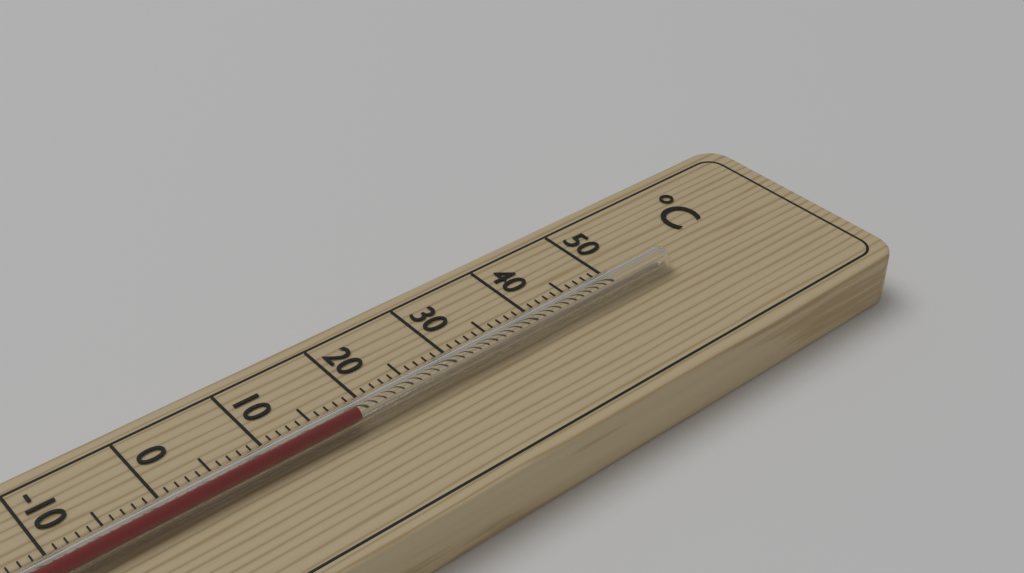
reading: 18 °C
